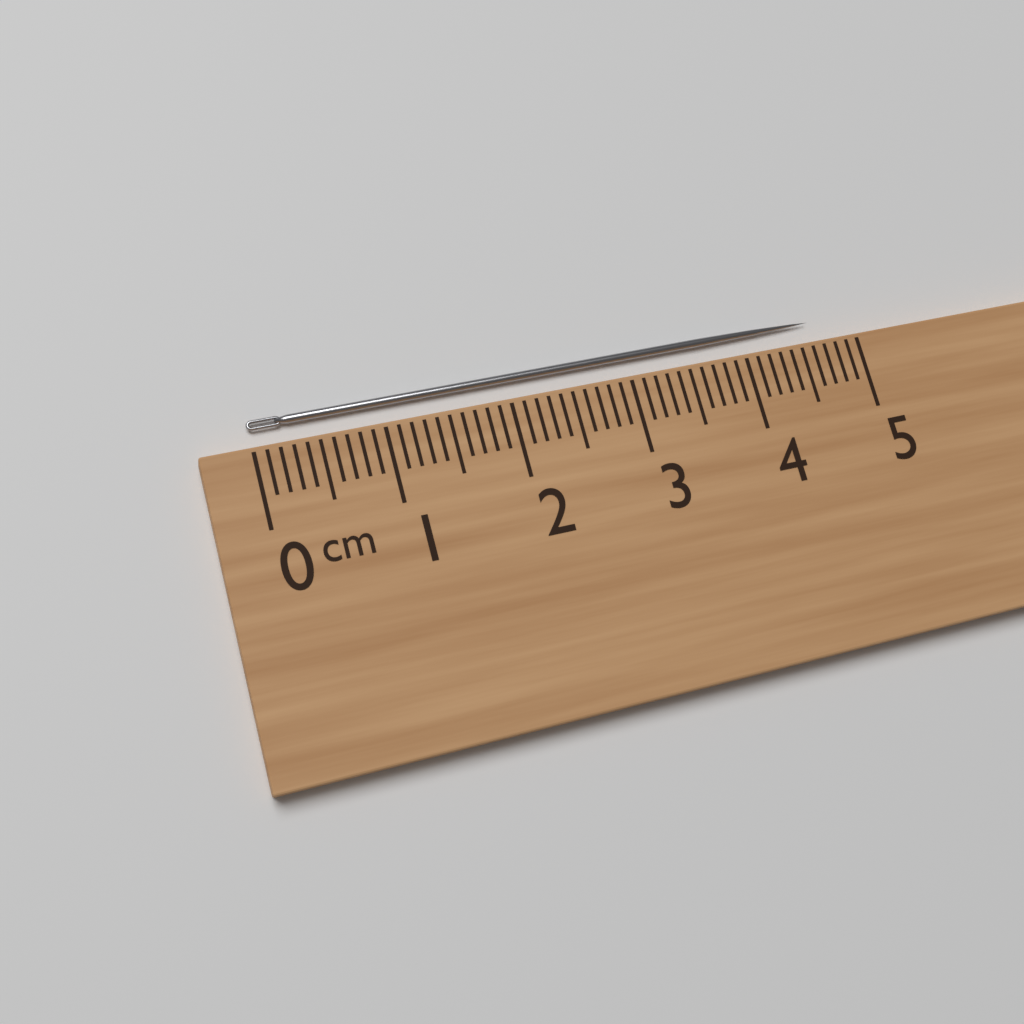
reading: 4.7 cm
